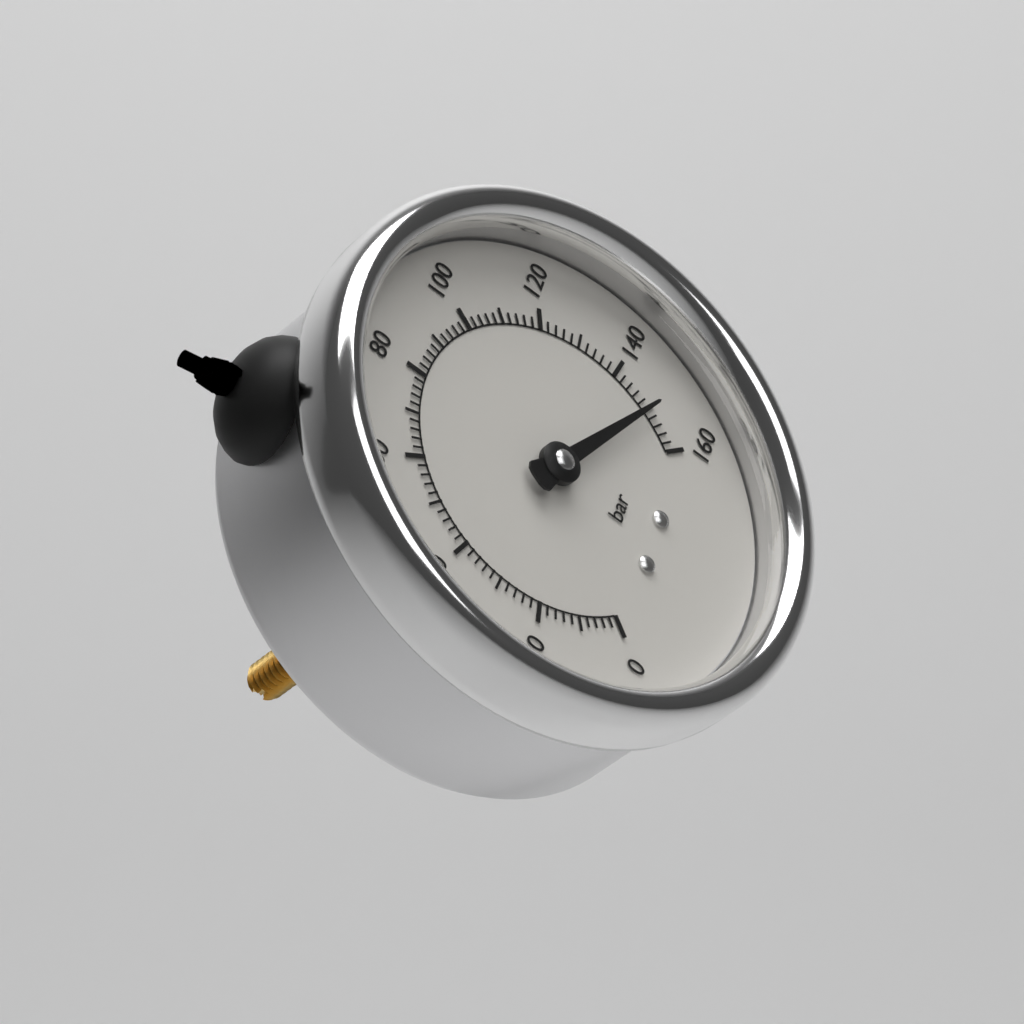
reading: 150 bar
